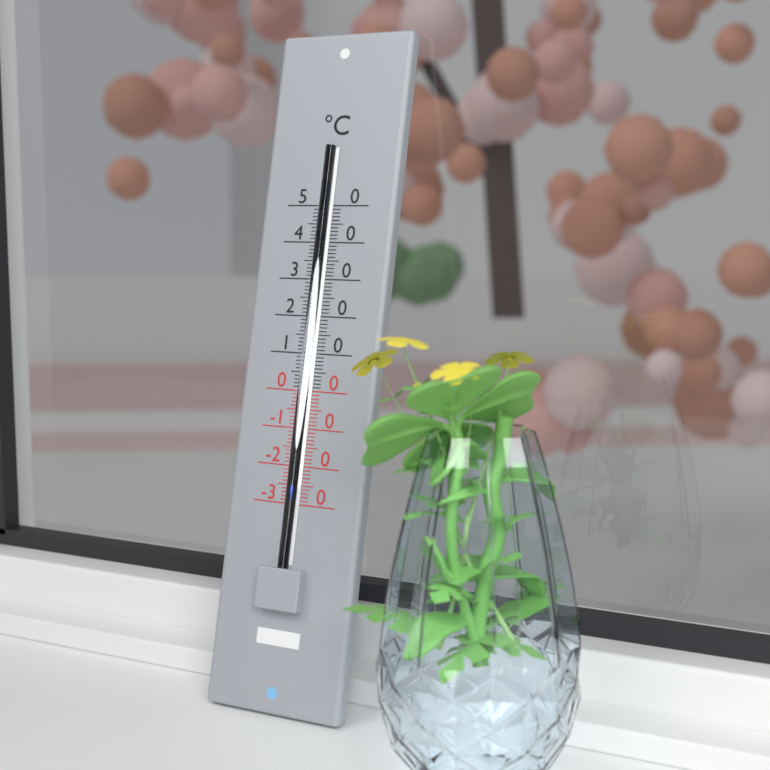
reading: -25 °C
